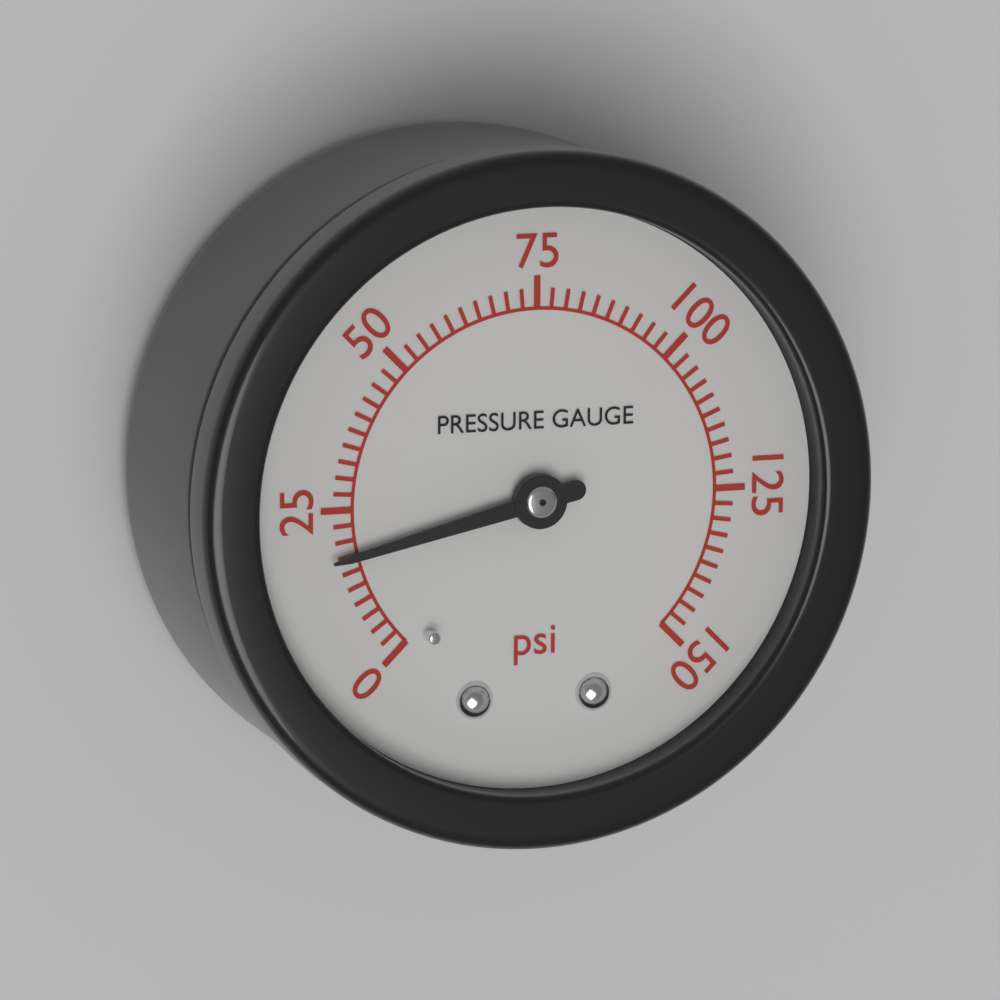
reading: 17.5 psi
